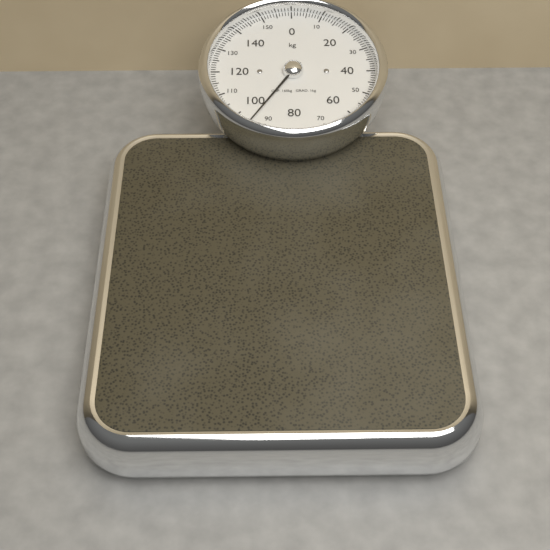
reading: 95 kg
